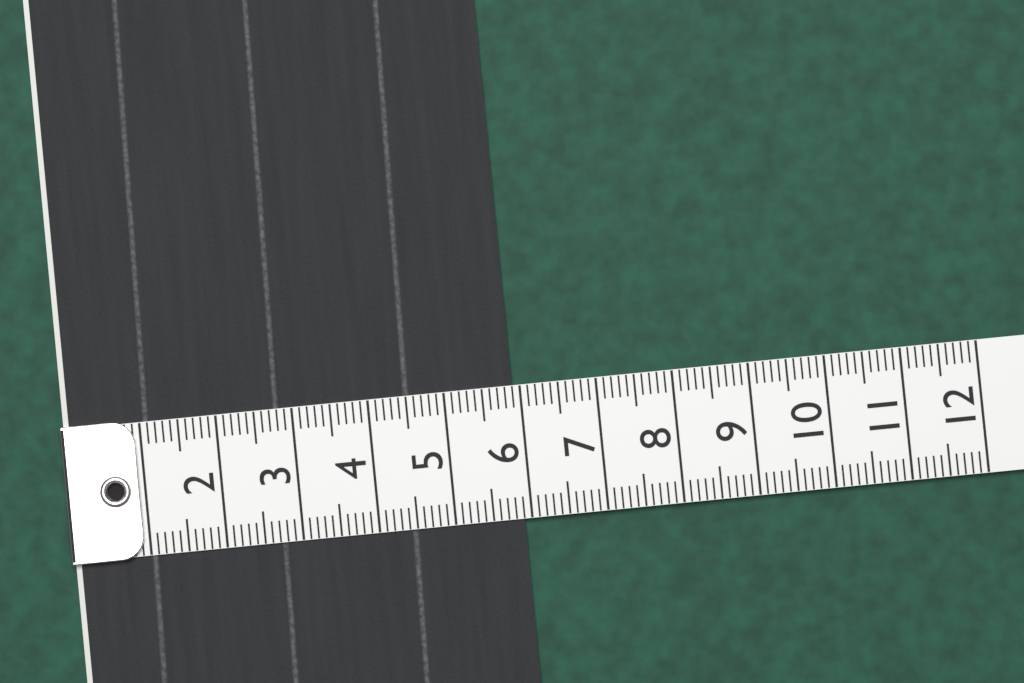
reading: 5.9 (no unit)
